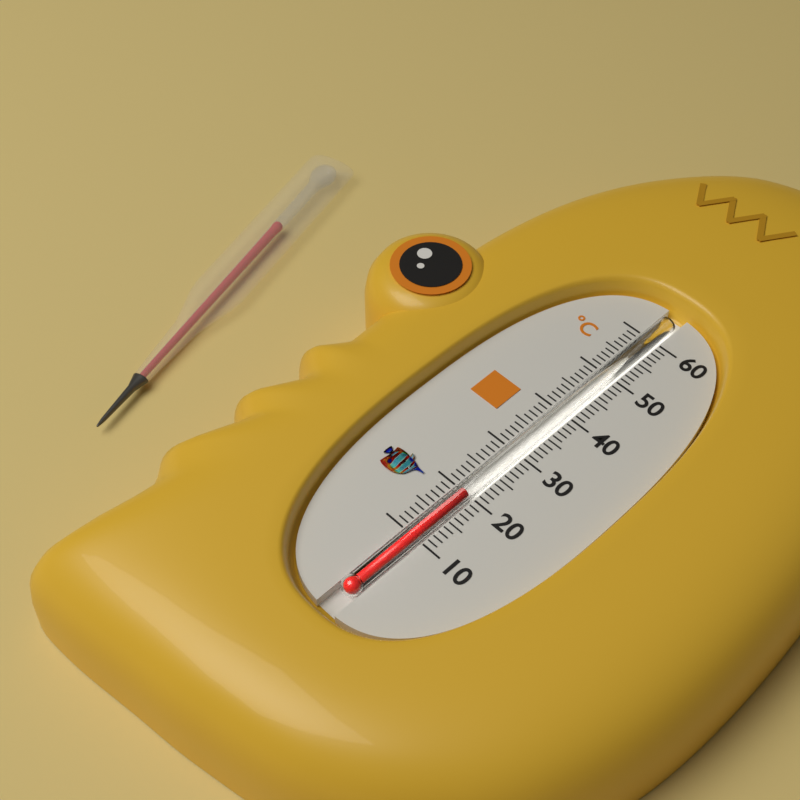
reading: 20 °C
